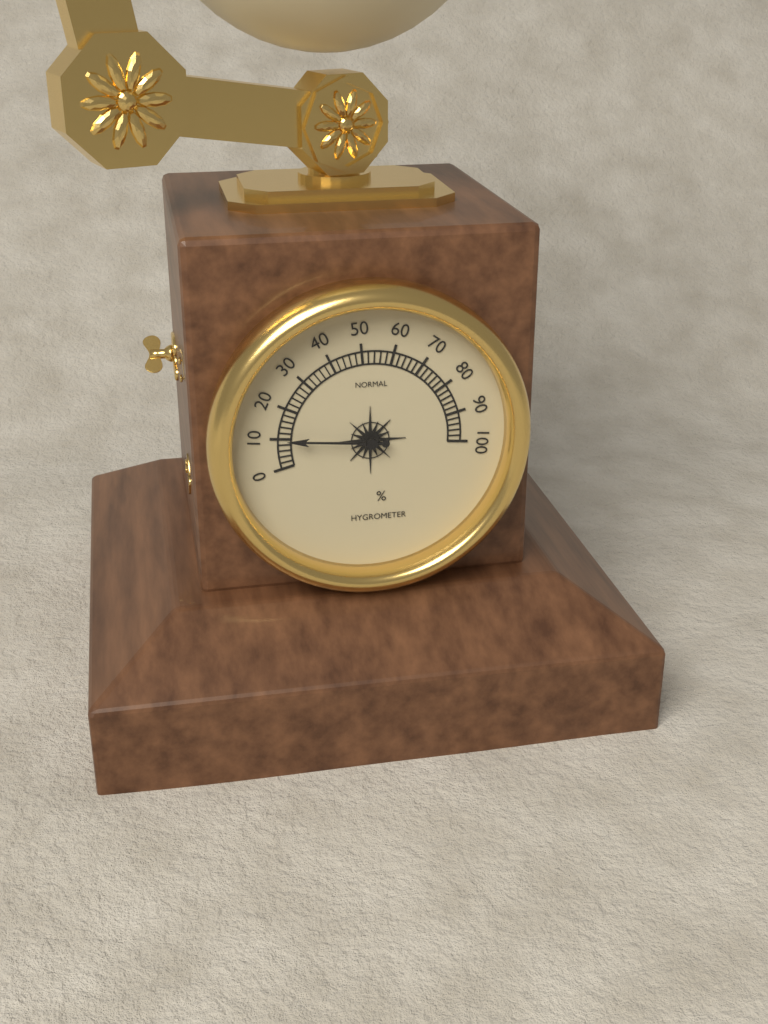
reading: 10 %
